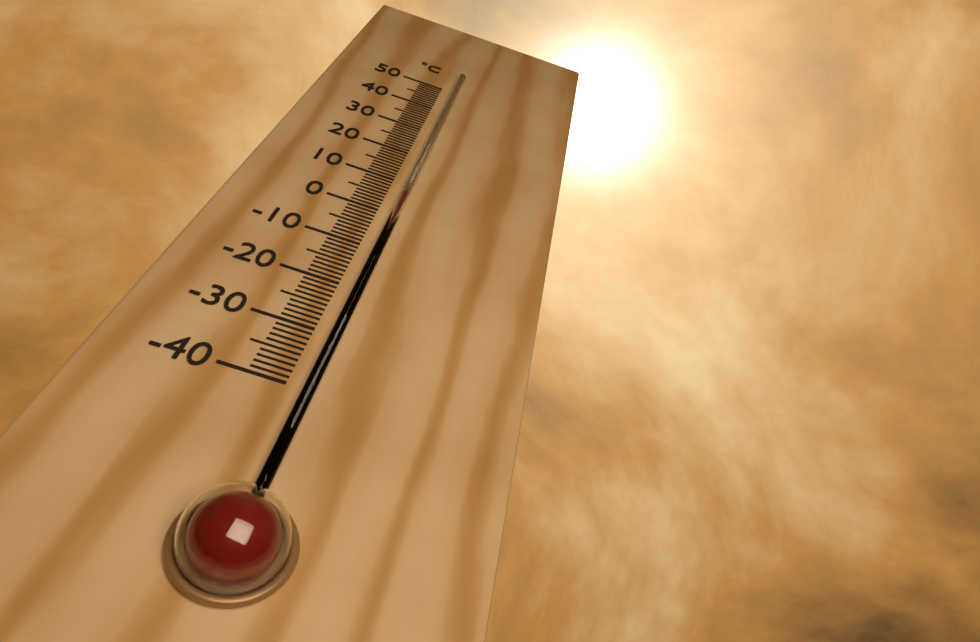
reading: 6 °C
